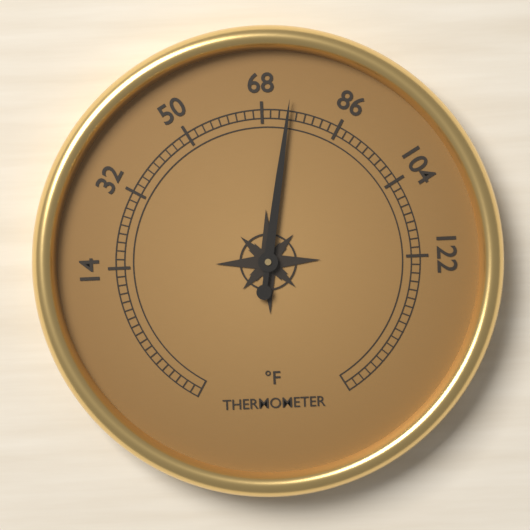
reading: 74 °F
